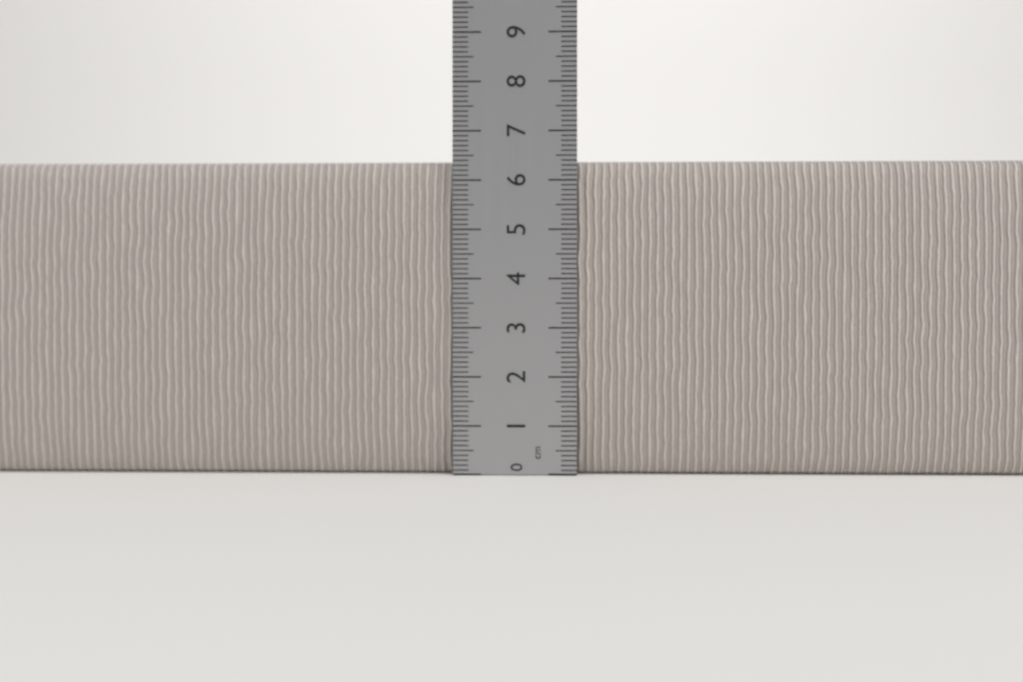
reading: 6.4 cm
